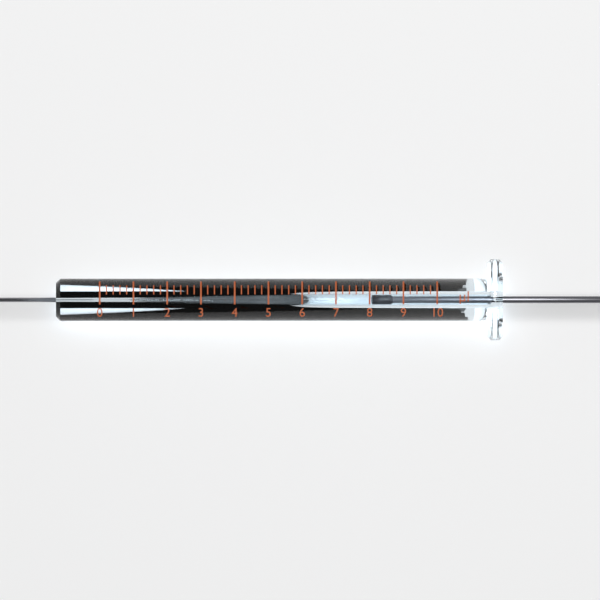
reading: 8.2 µl
